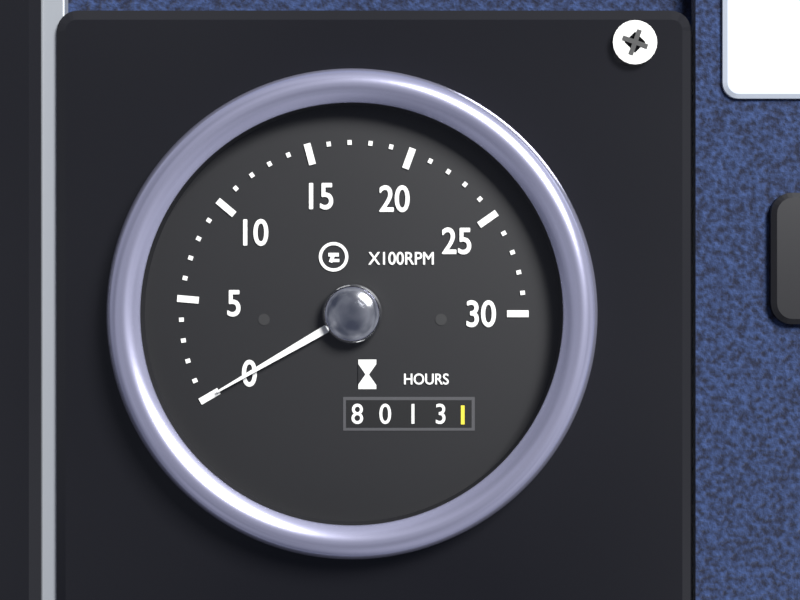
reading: 0 RPM
